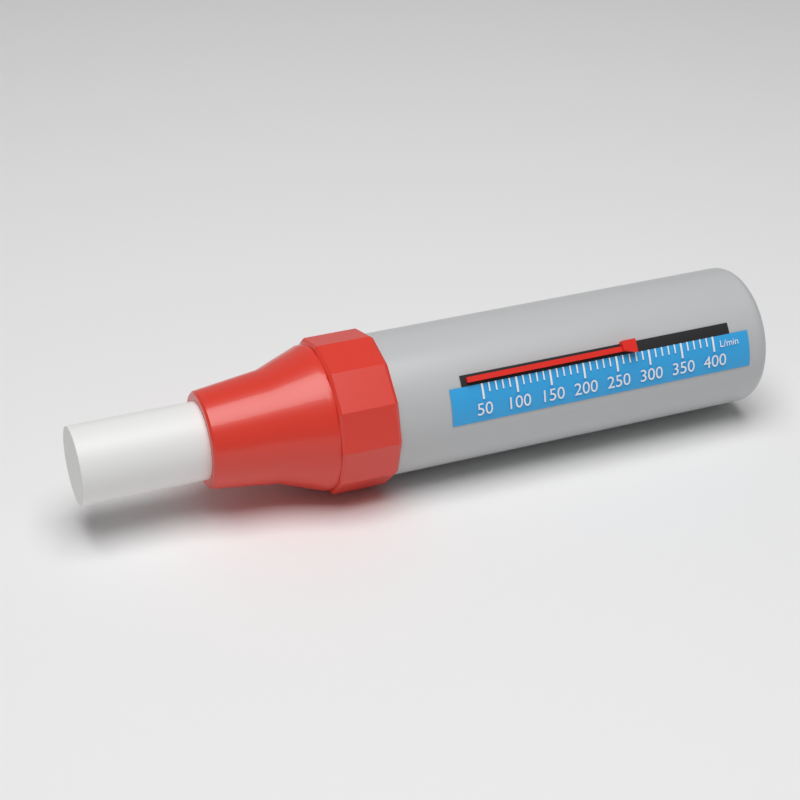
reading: 280 L/min
